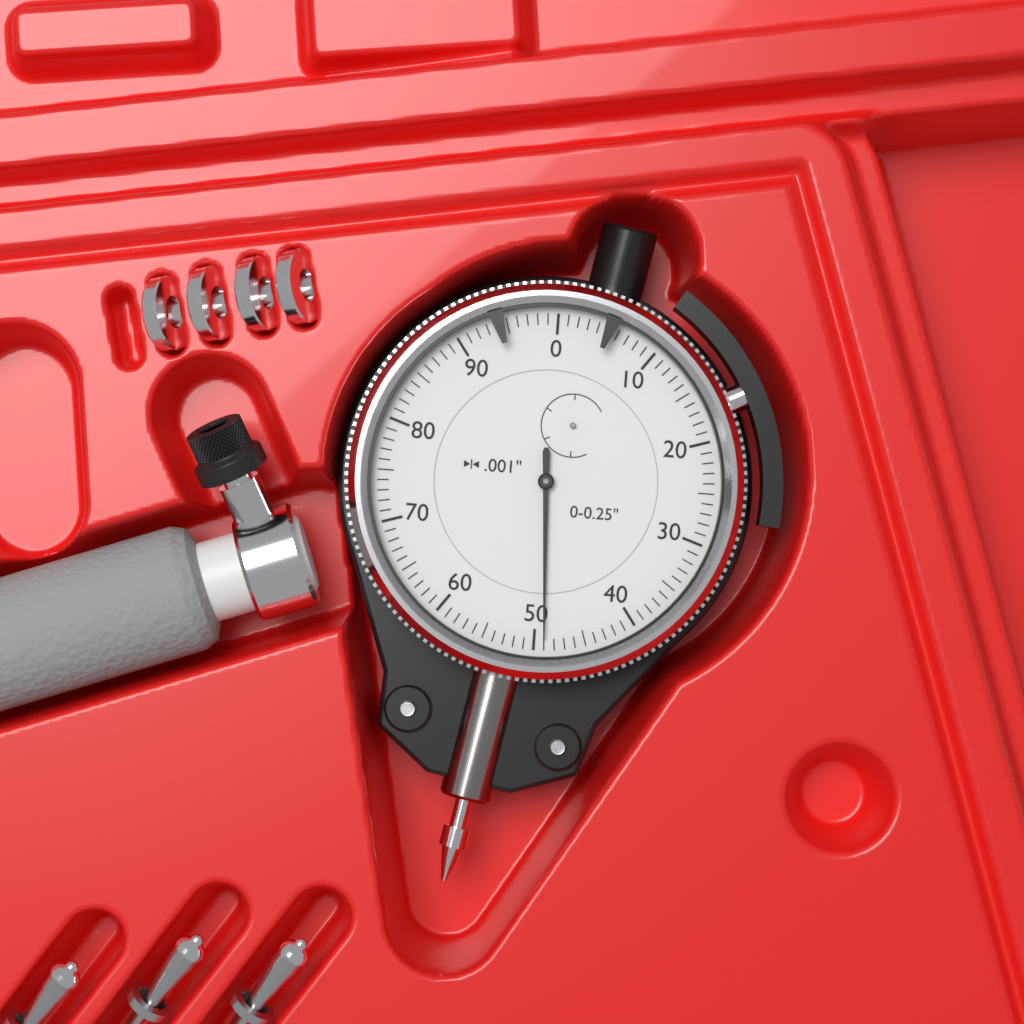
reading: 0.049 in
